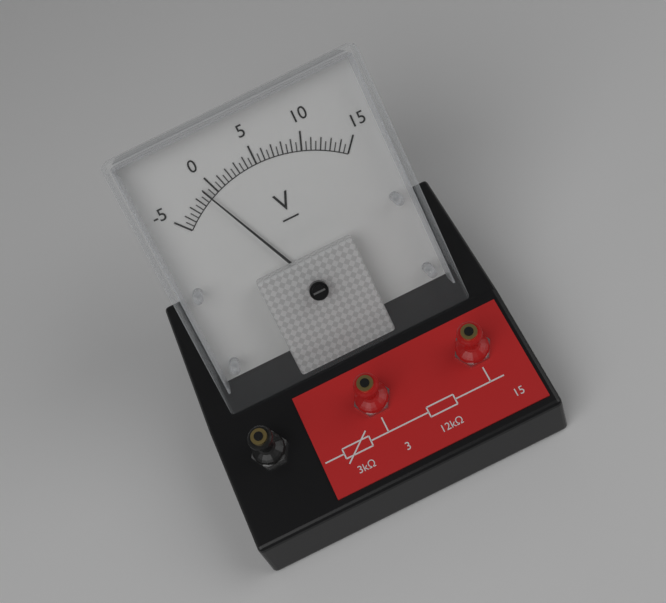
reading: -1.0 V
